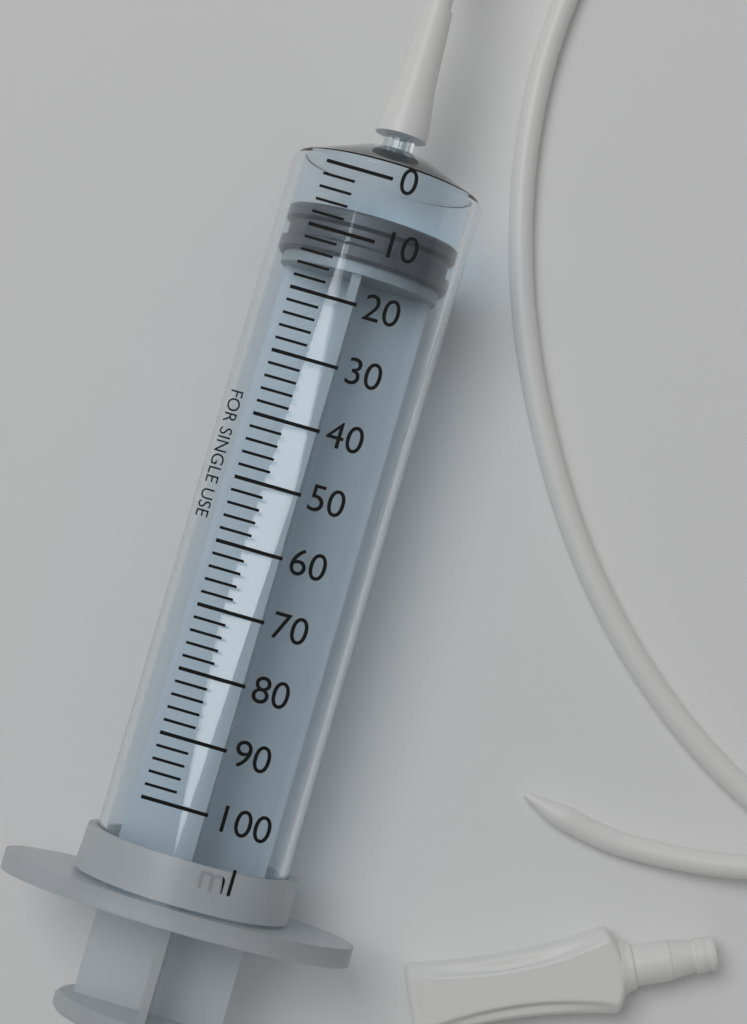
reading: 6 ml
